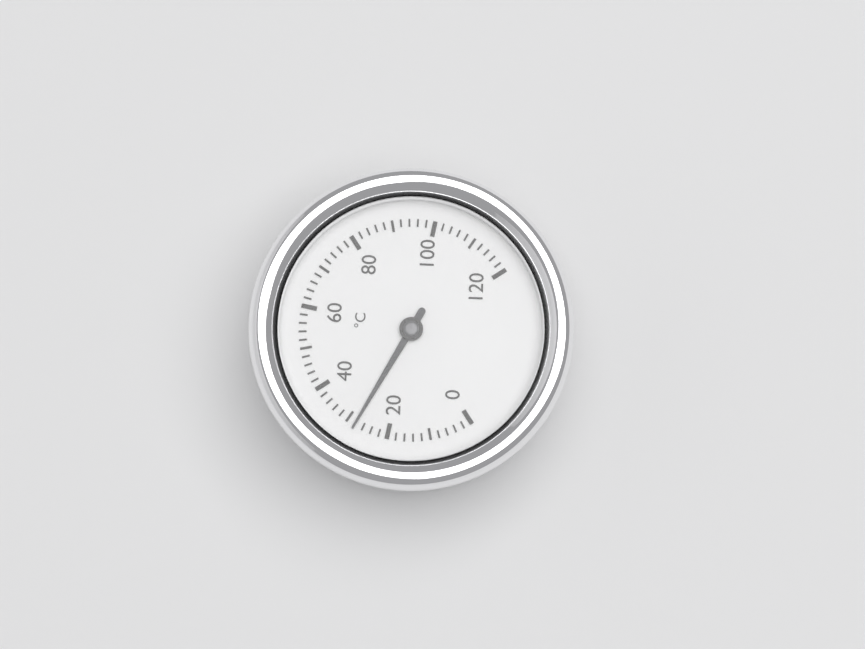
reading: 28 °C
